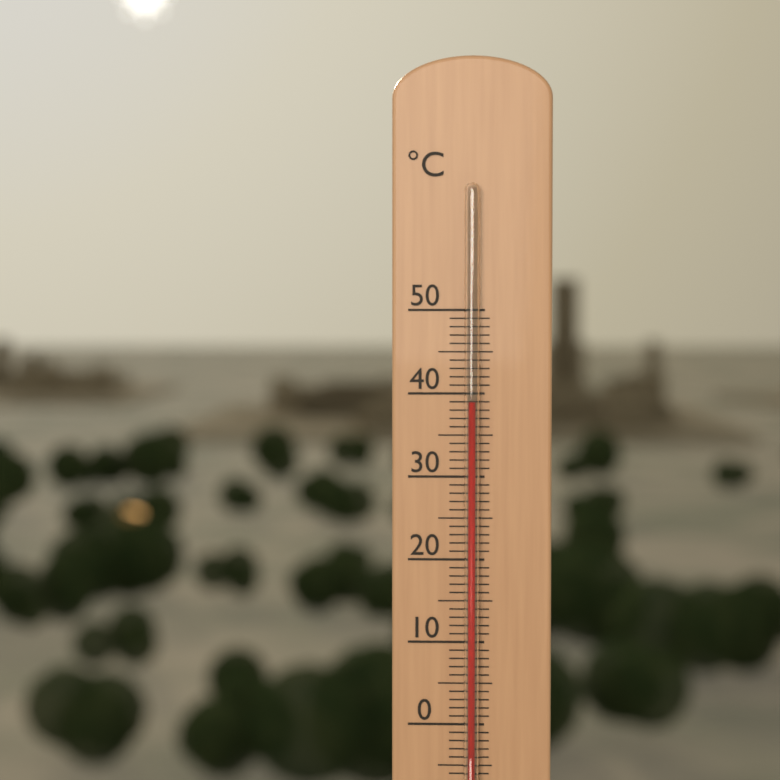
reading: 39 °C
